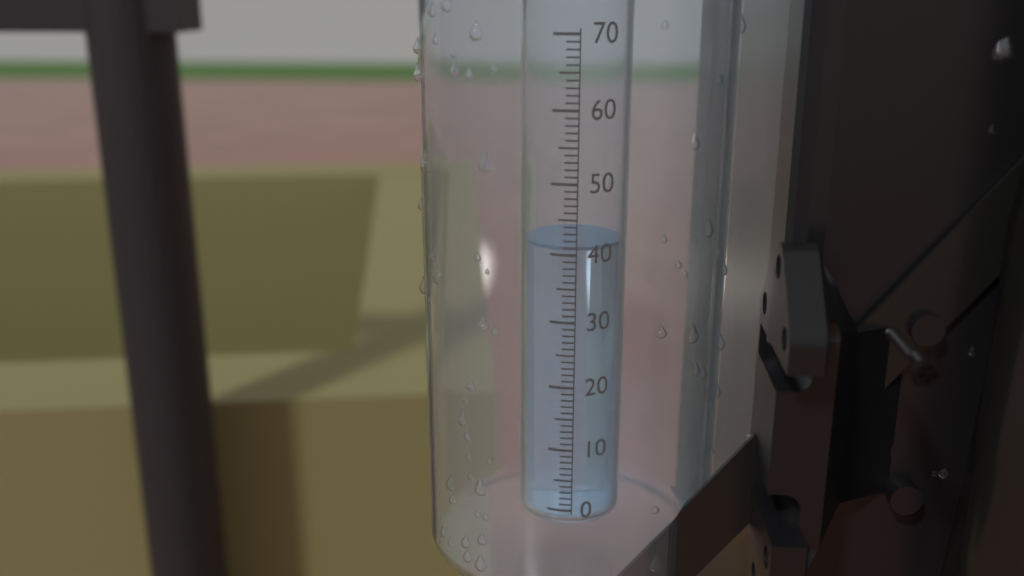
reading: 41 (no unit)
